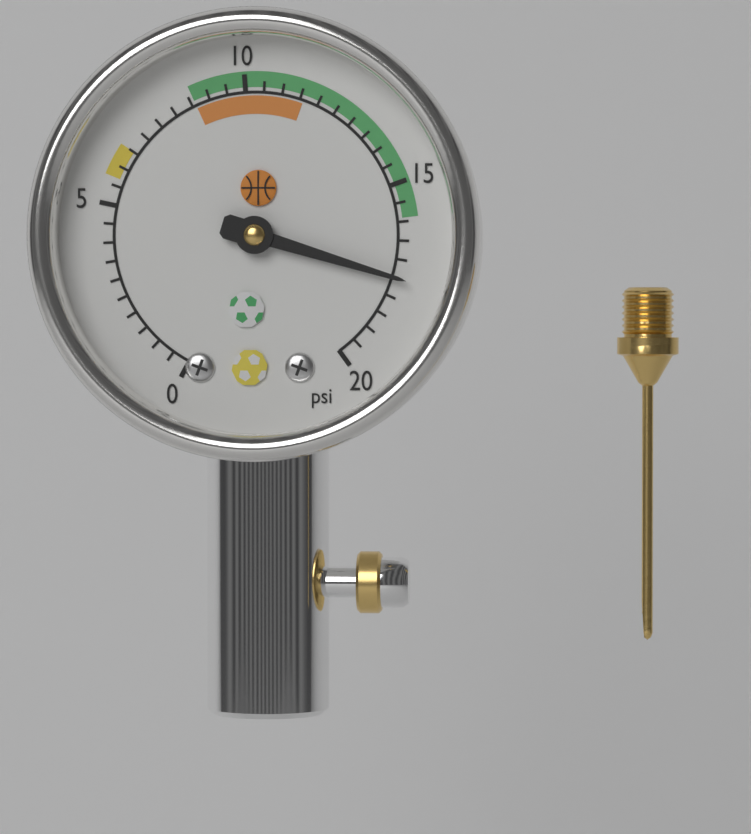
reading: 17.5 psi
